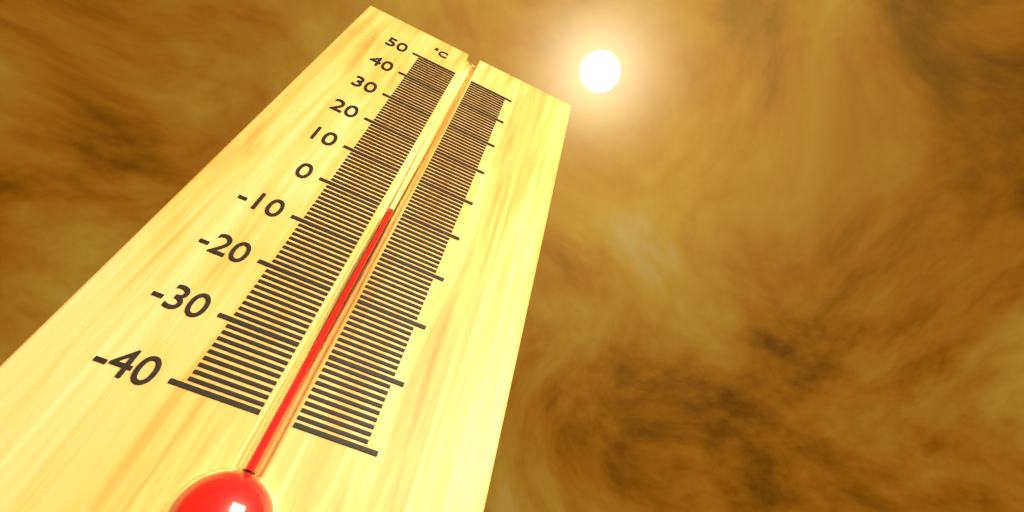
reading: 0 °C
